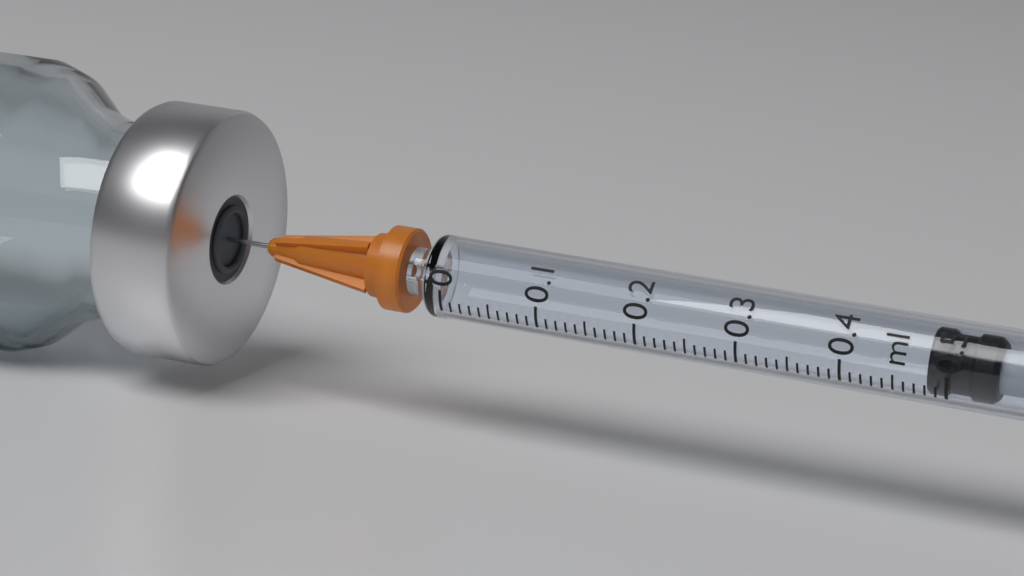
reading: 0.48 ml
